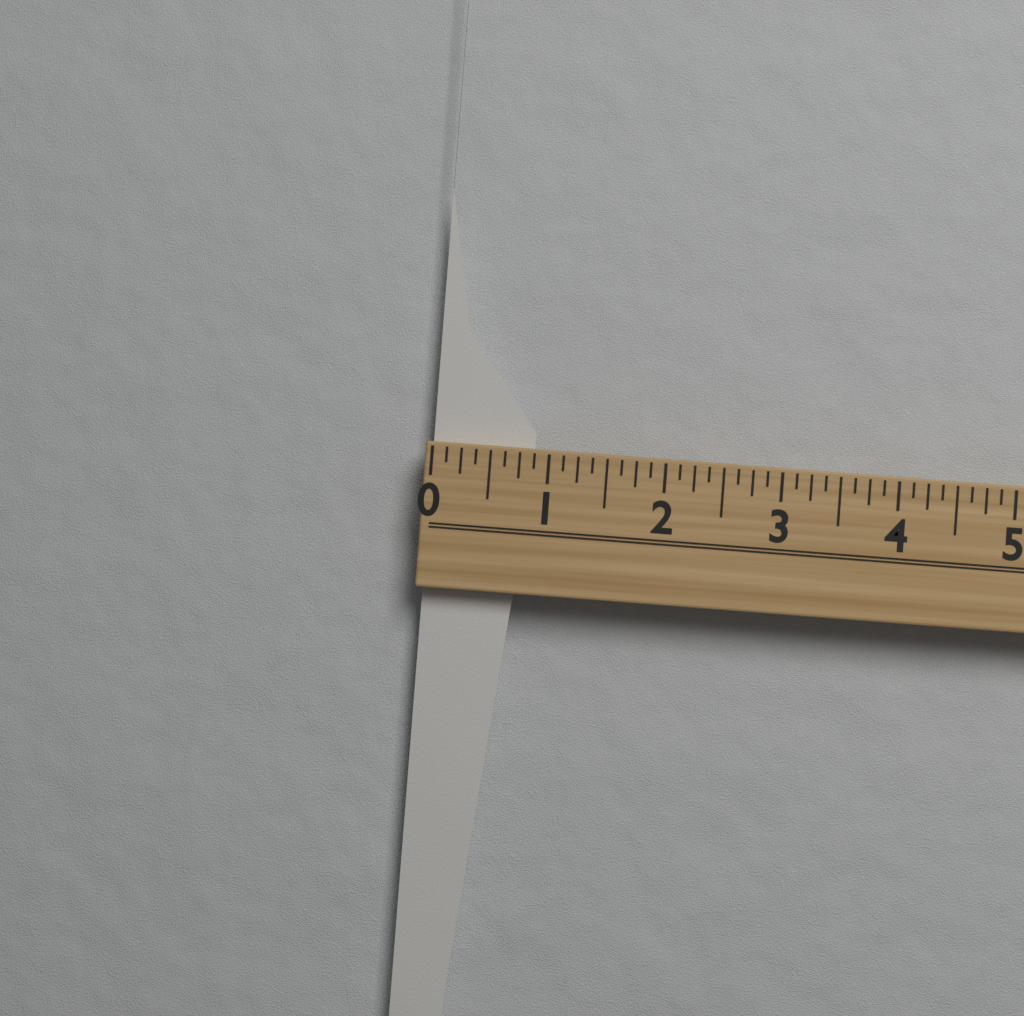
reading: 0.875 (no unit)
